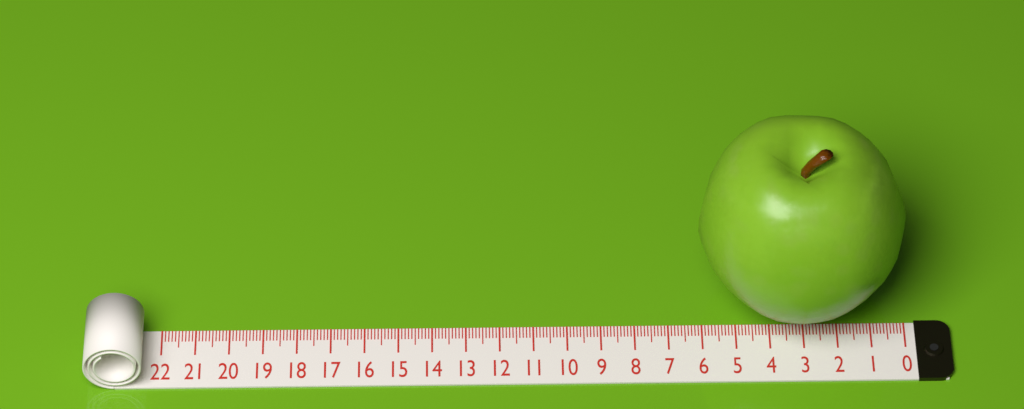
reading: 6.1 (no unit)
